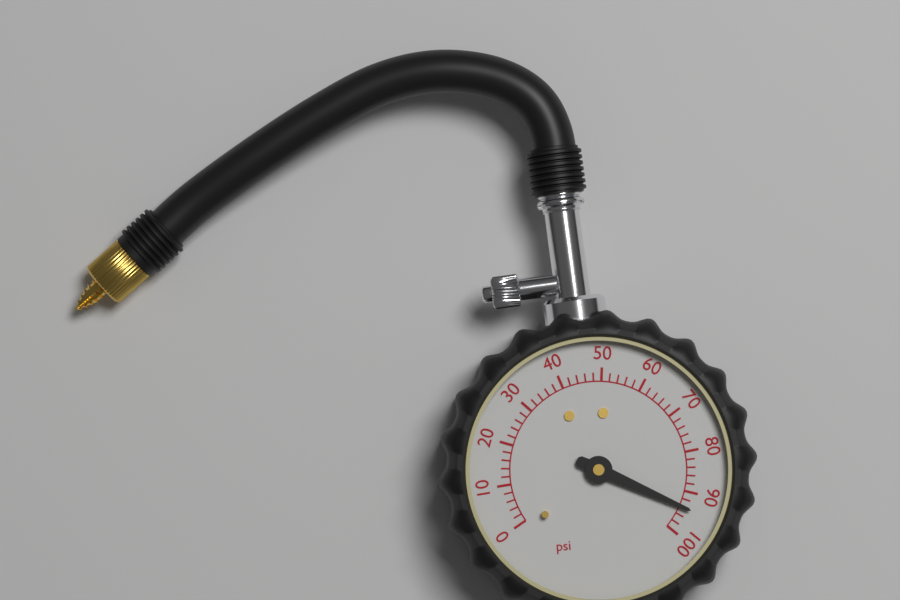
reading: 94 psi
